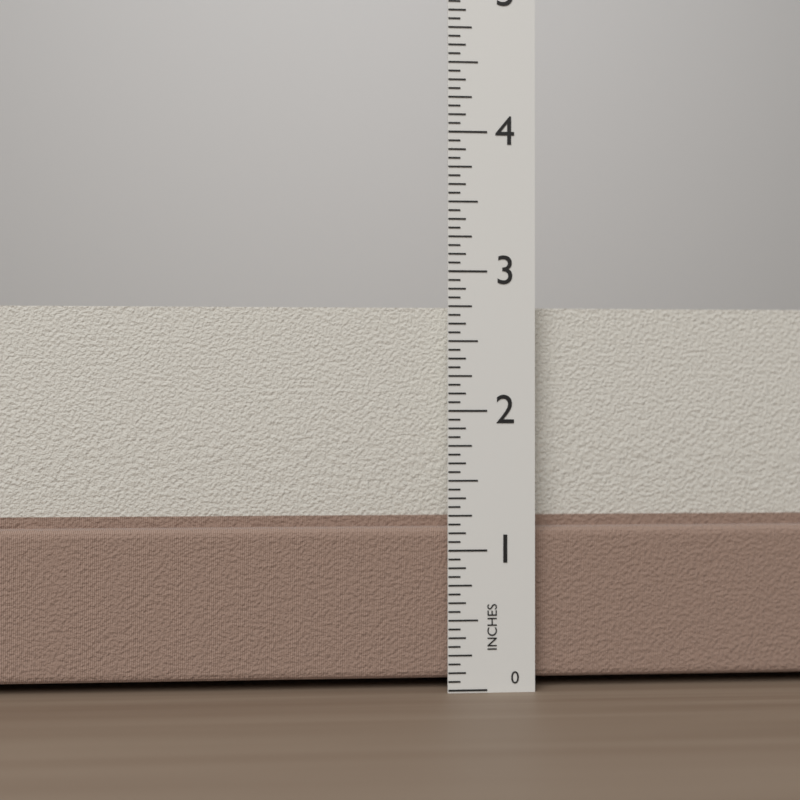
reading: 2.7500 in
